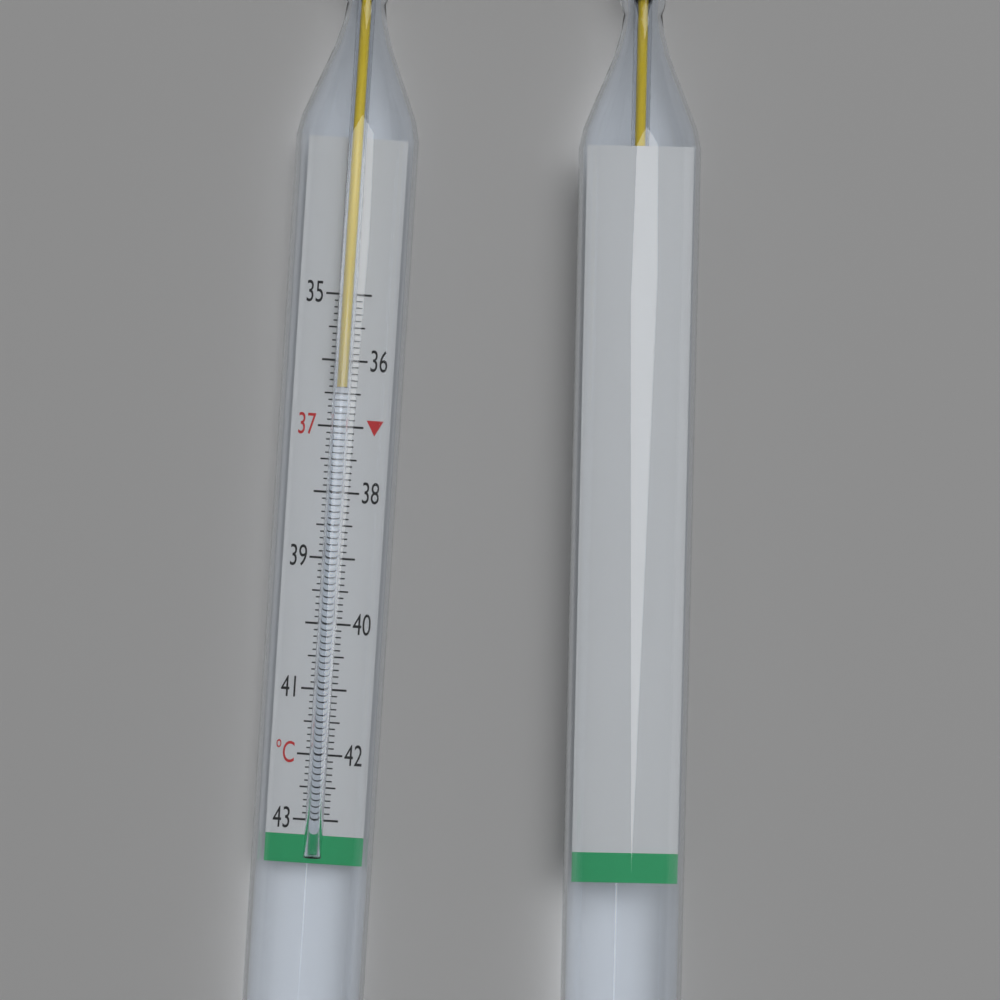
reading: 36.4 °C
